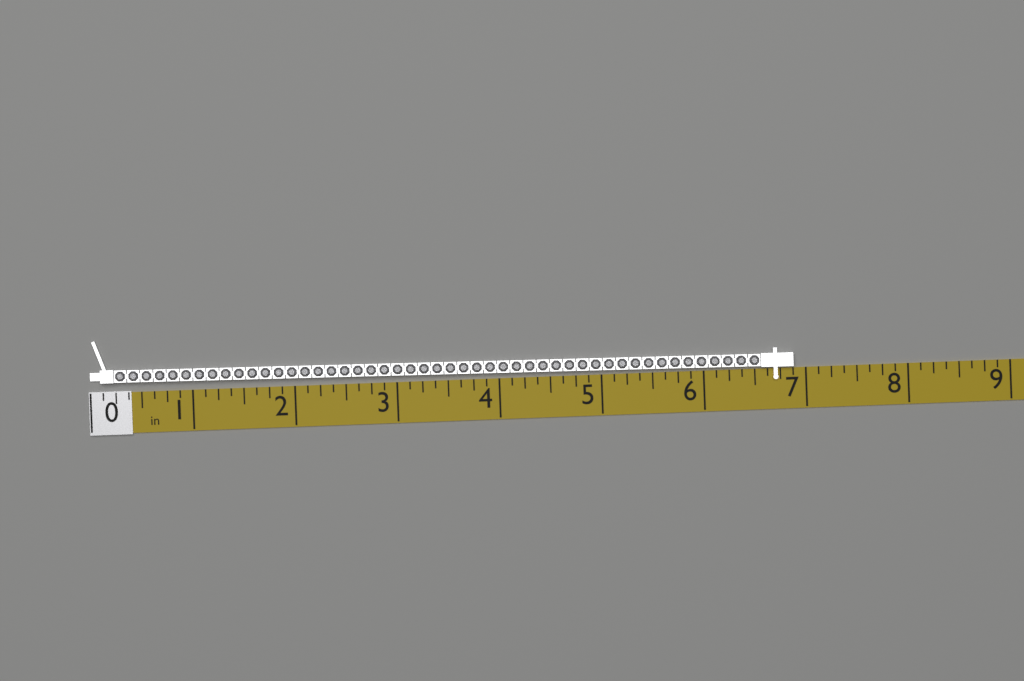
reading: 6.875 in
